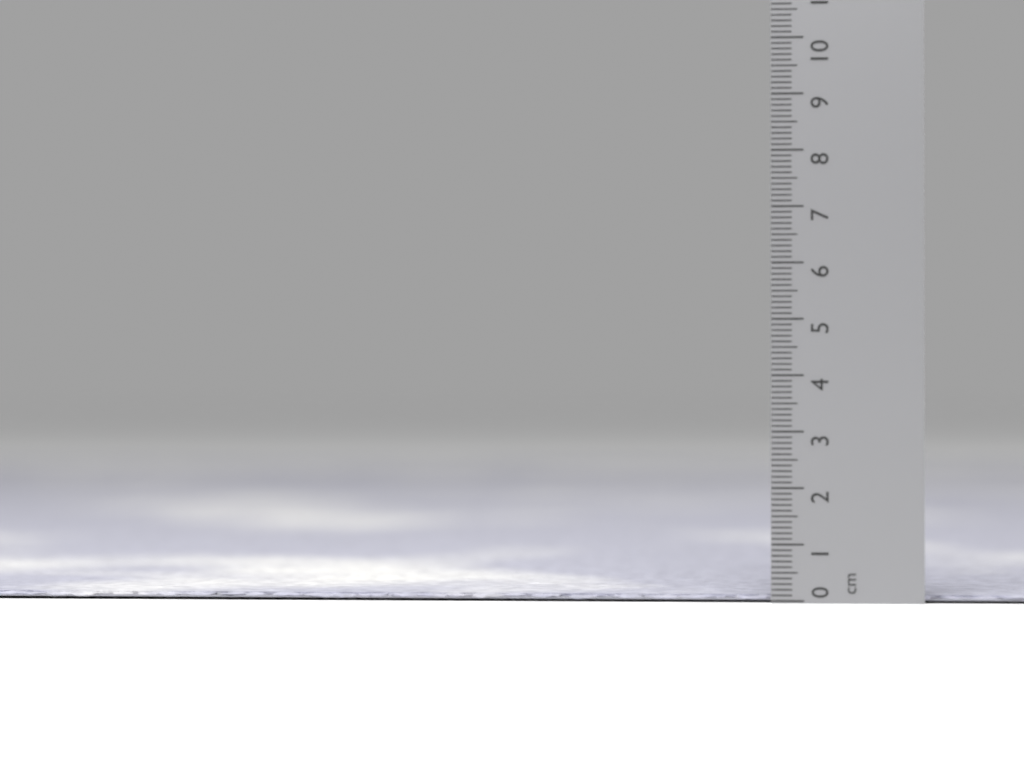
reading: 0.1 cm
